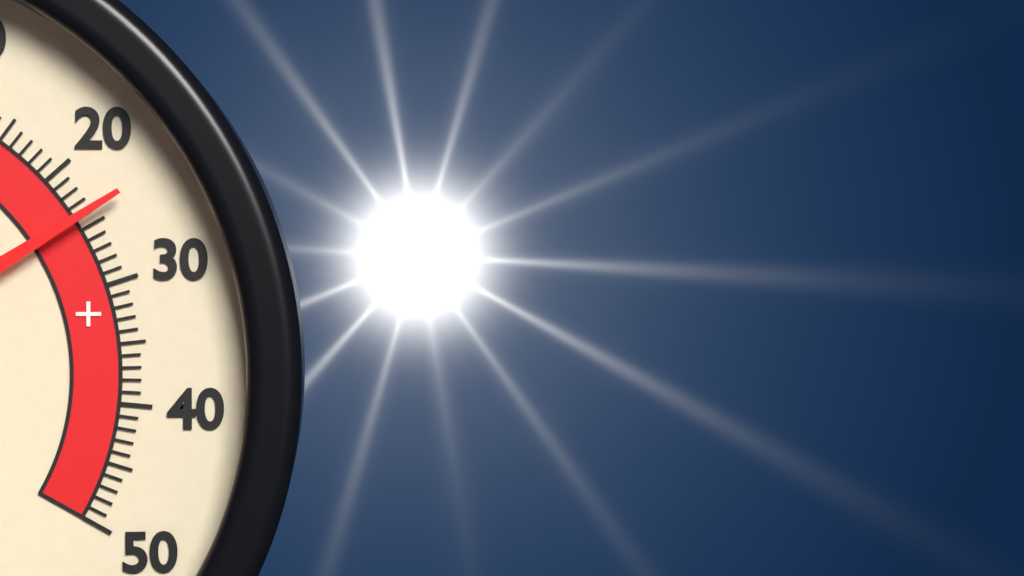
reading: 24 °C
